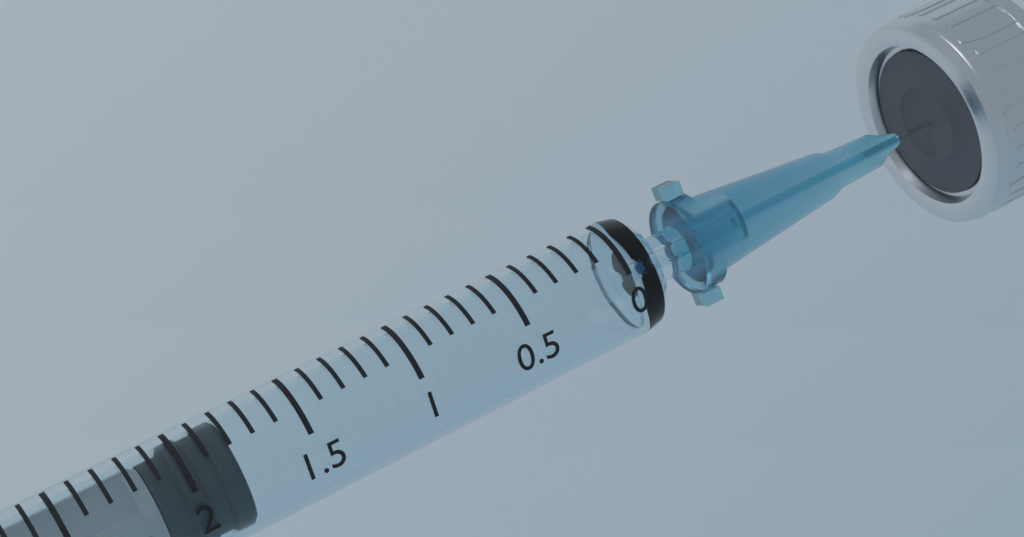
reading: 1.8 ml
